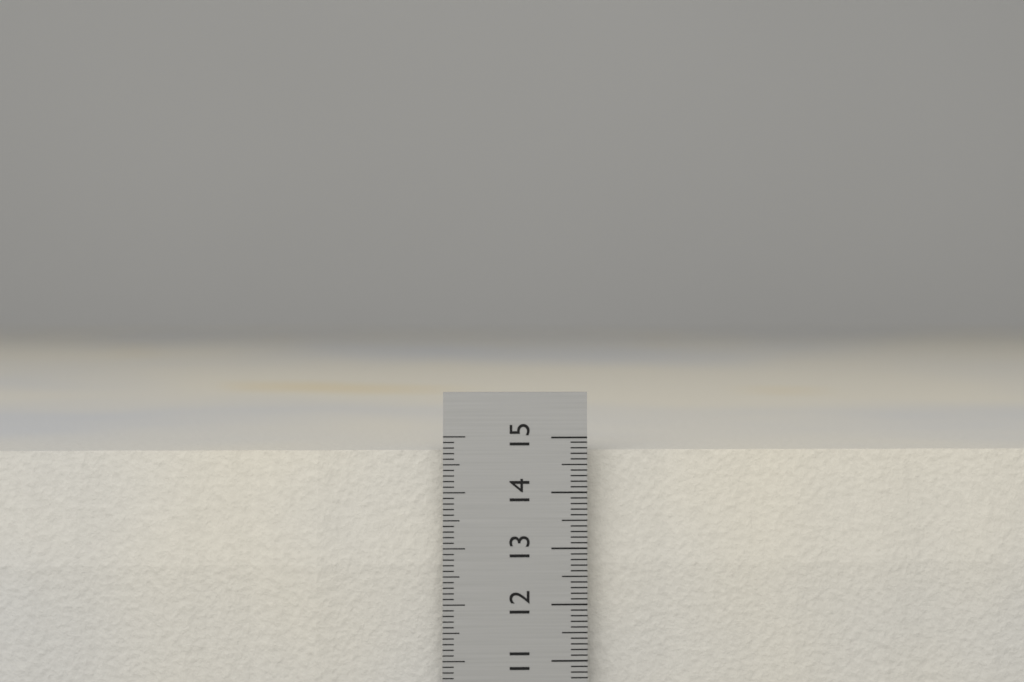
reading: 14.7 cm
